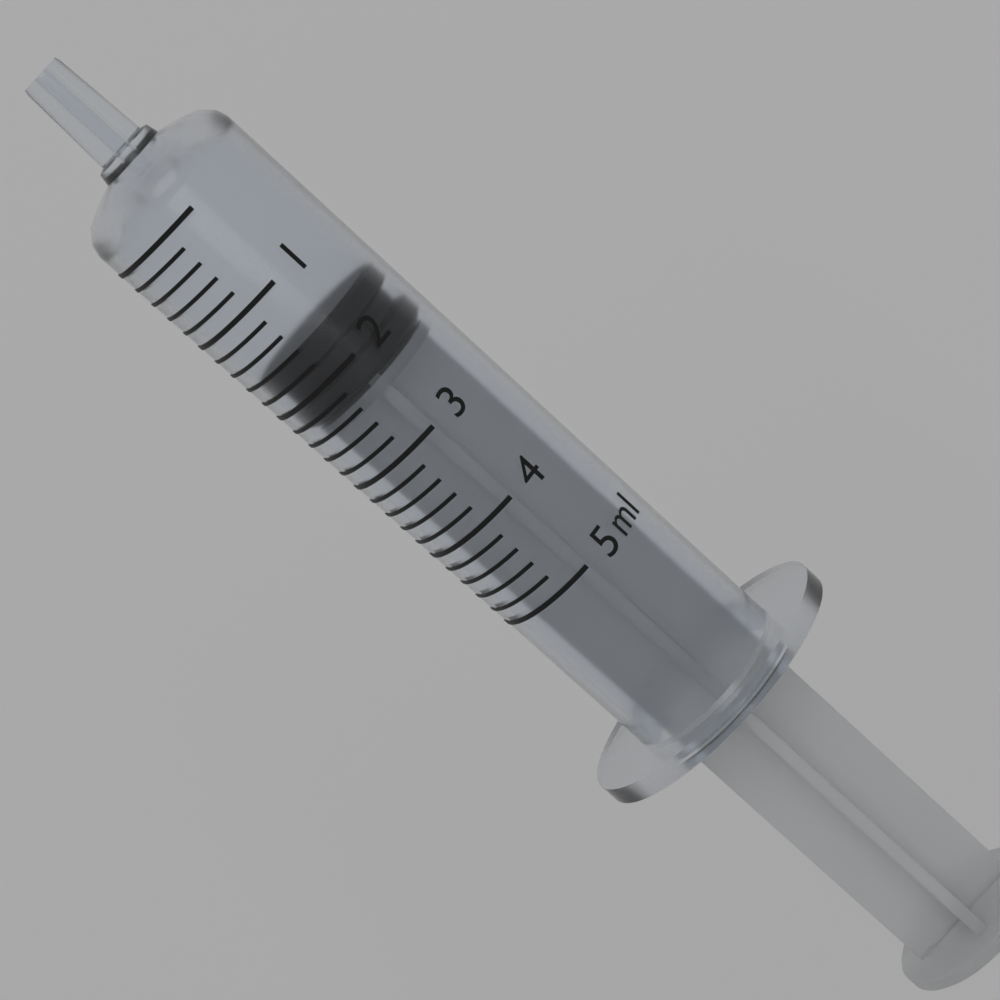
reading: 1.6 ml
